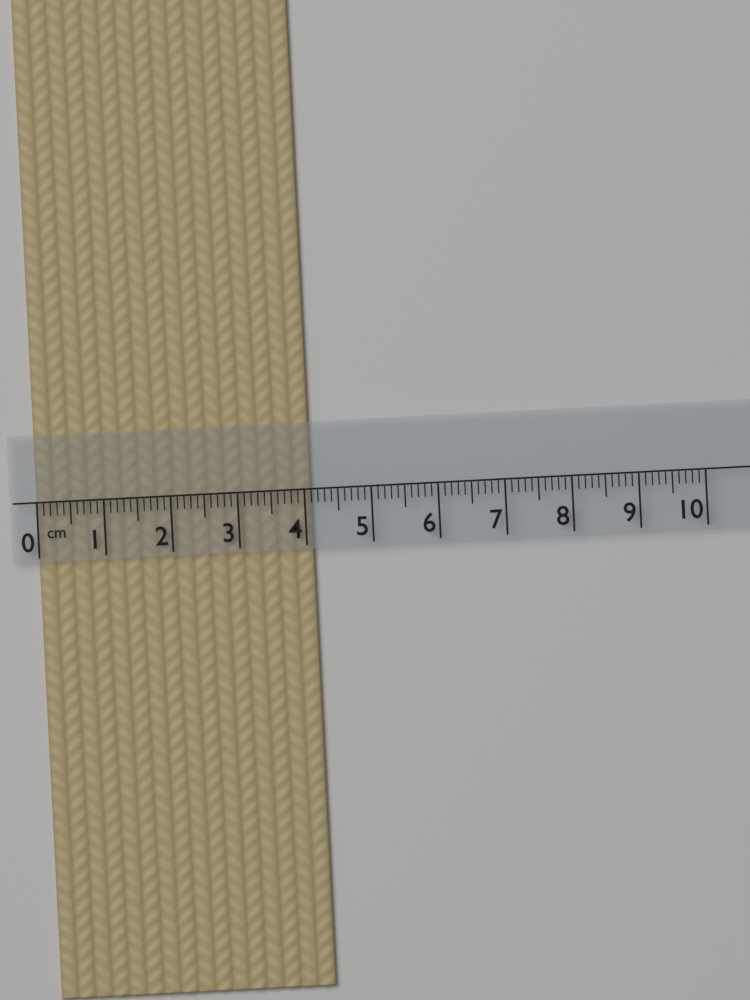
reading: 4.1 cm
